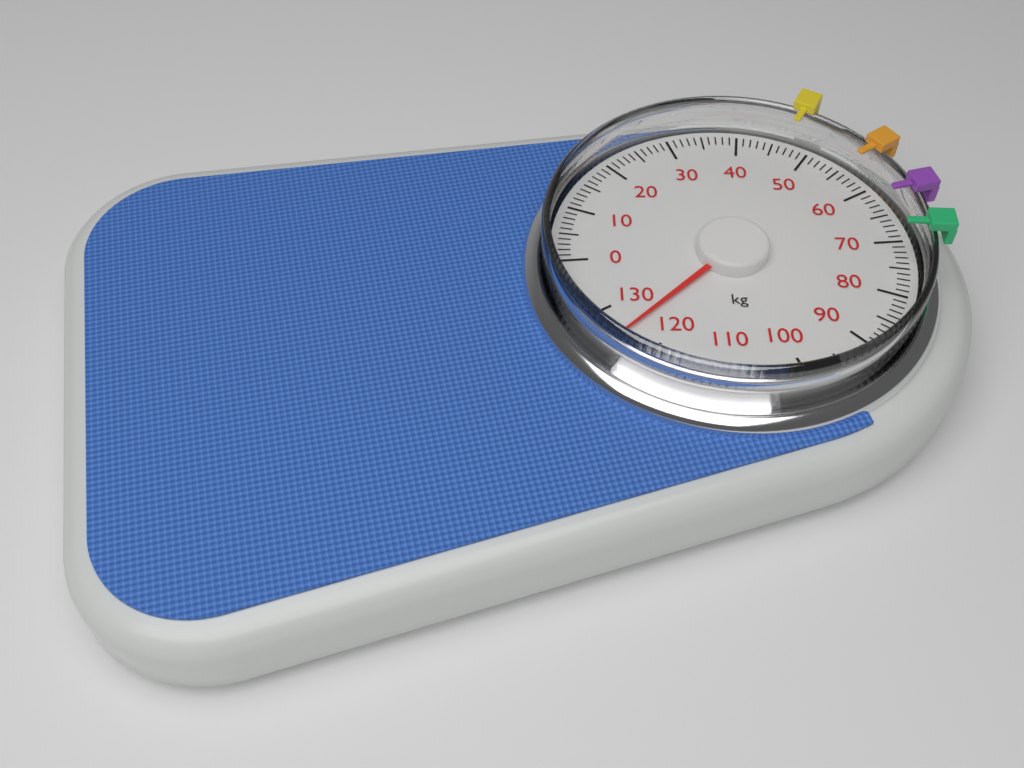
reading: 125 kg
